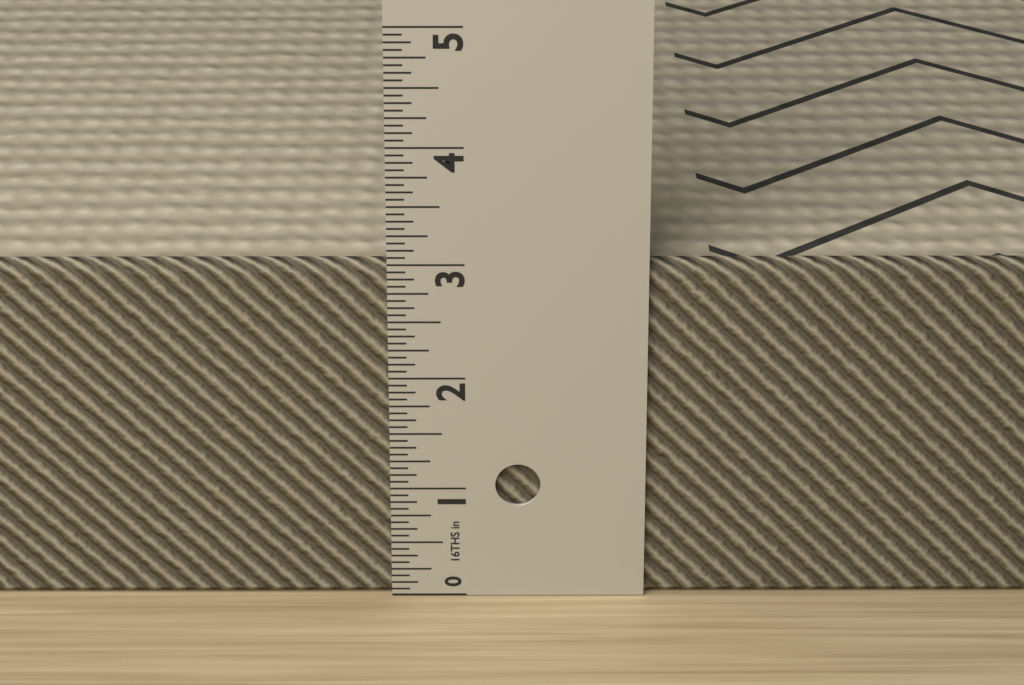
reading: 3.0000 in
